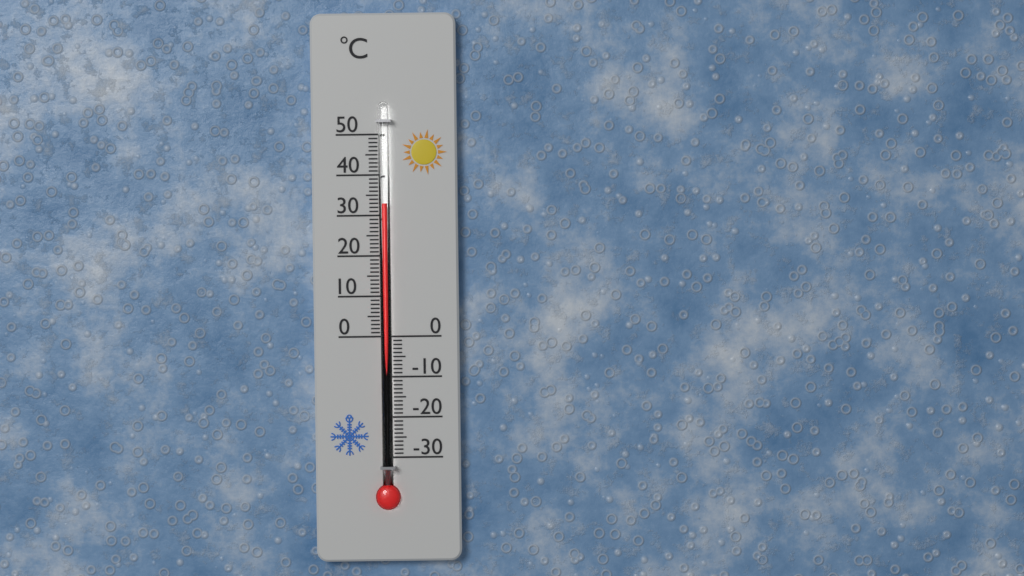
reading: 33 °C
